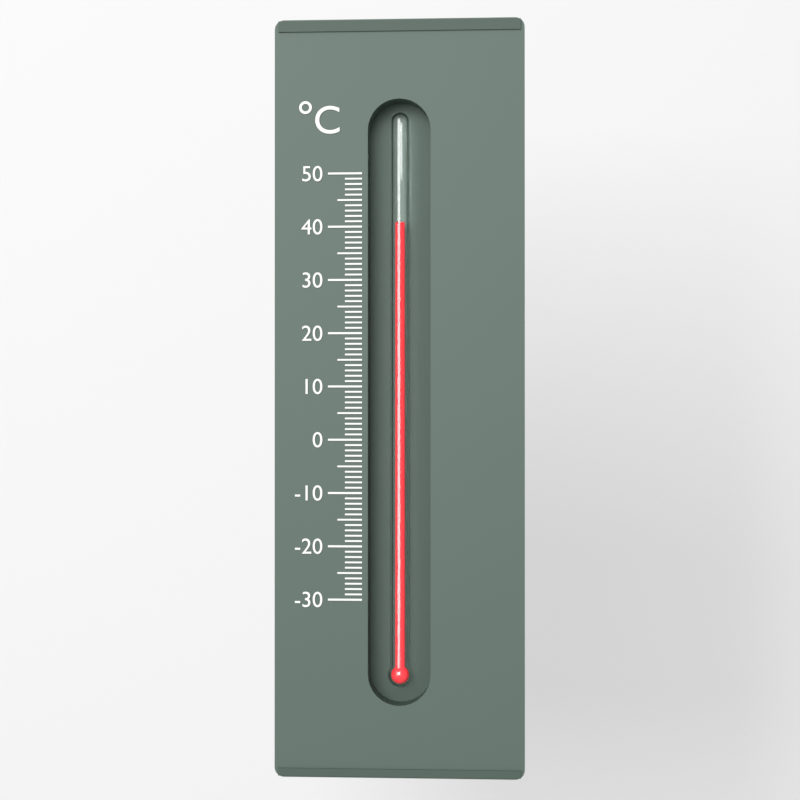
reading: 41 °C
